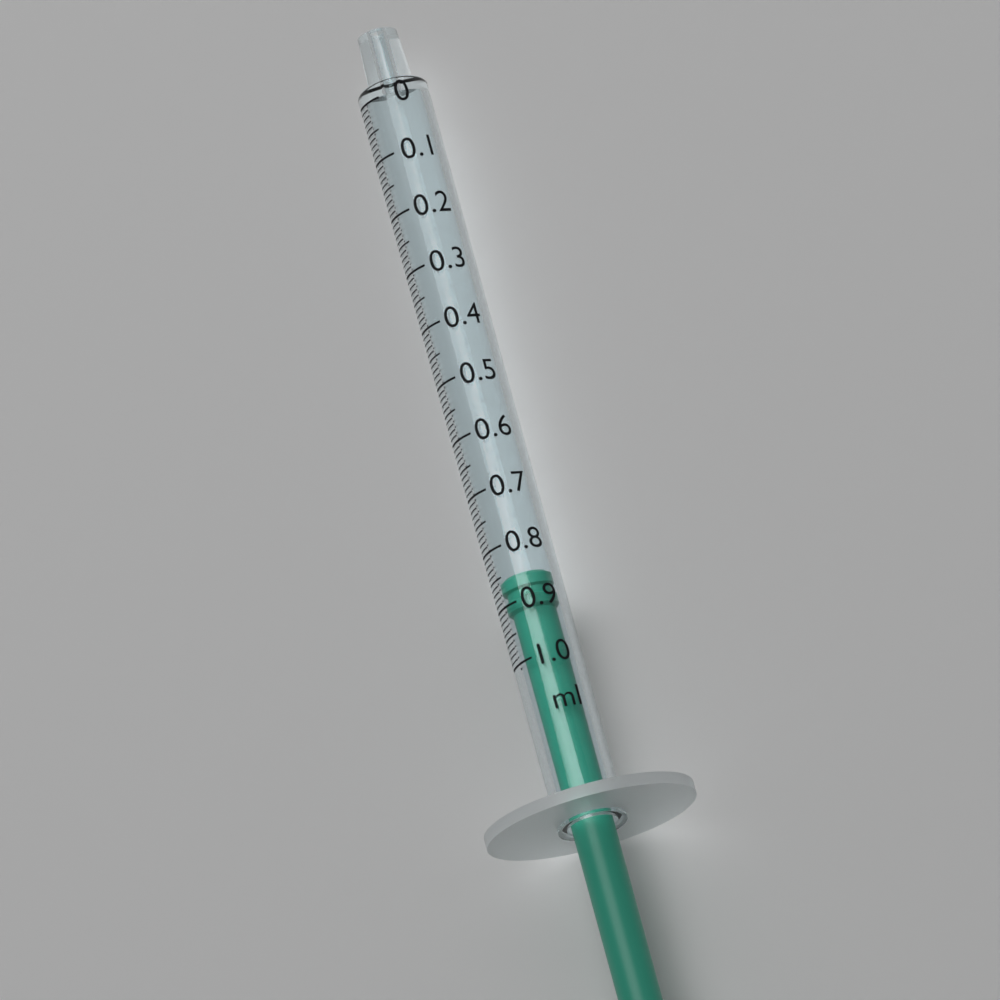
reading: 0.85 ml
